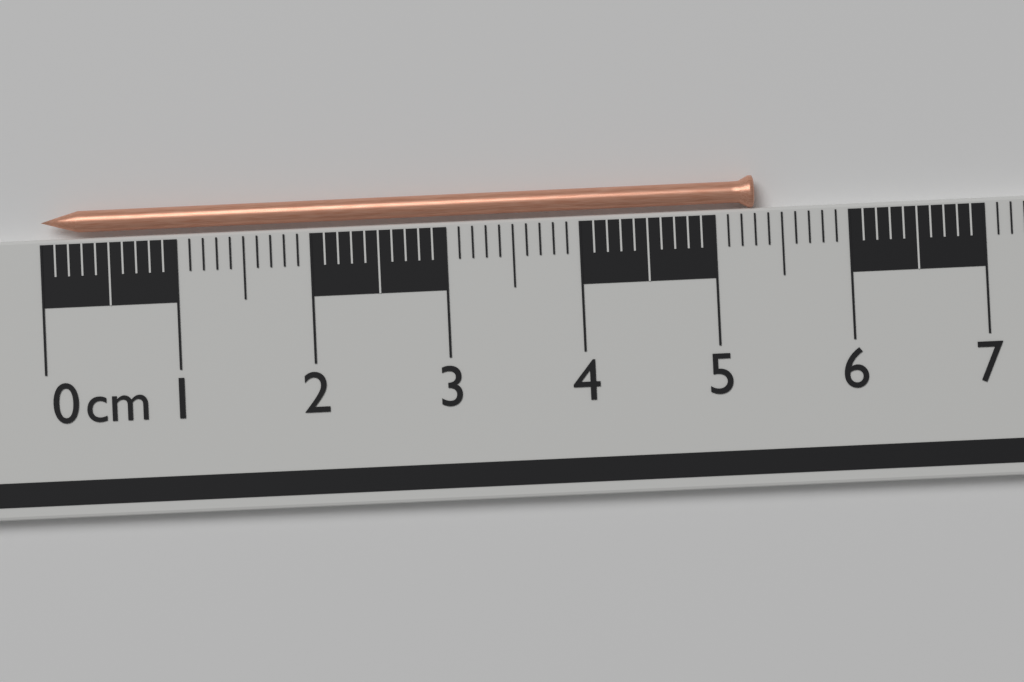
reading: 5.3 cm
